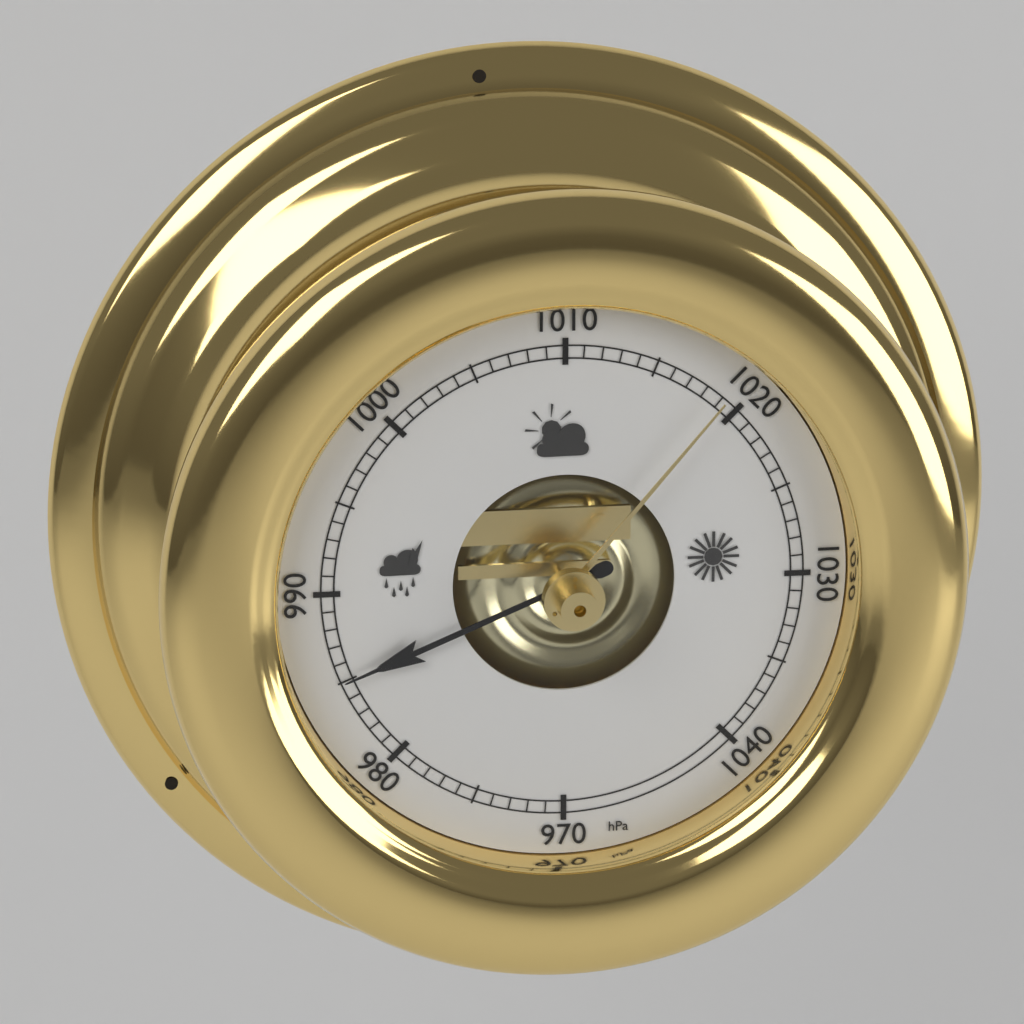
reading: 985 hPa
